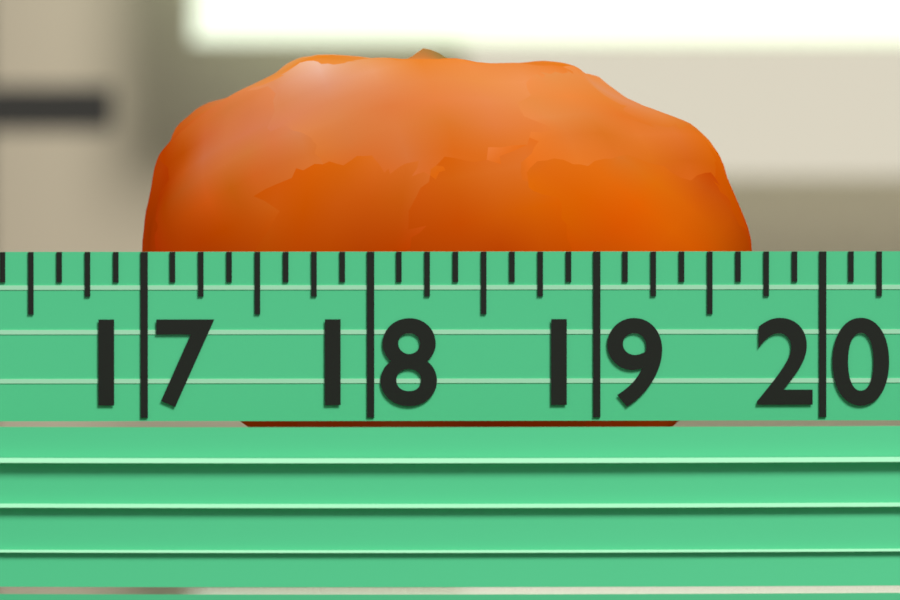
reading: 19.750 (no unit)
